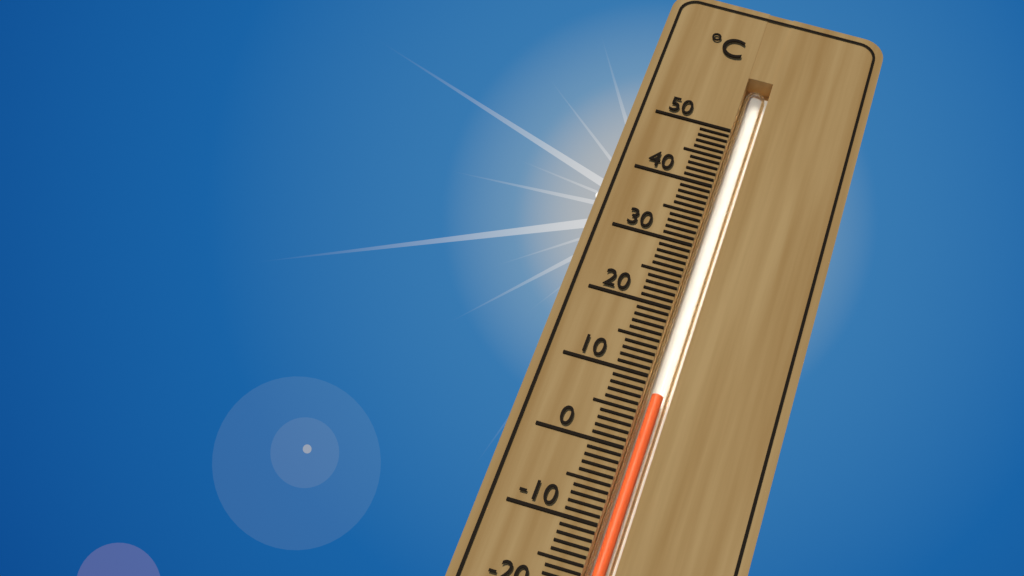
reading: 8 °C
